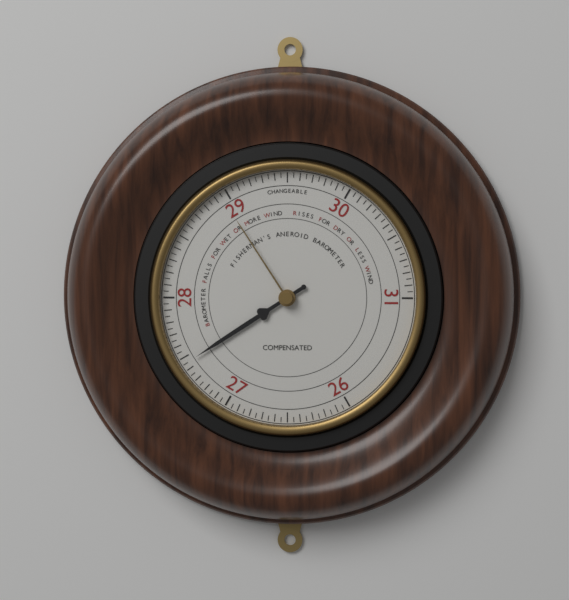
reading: 27.45 (no unit)
